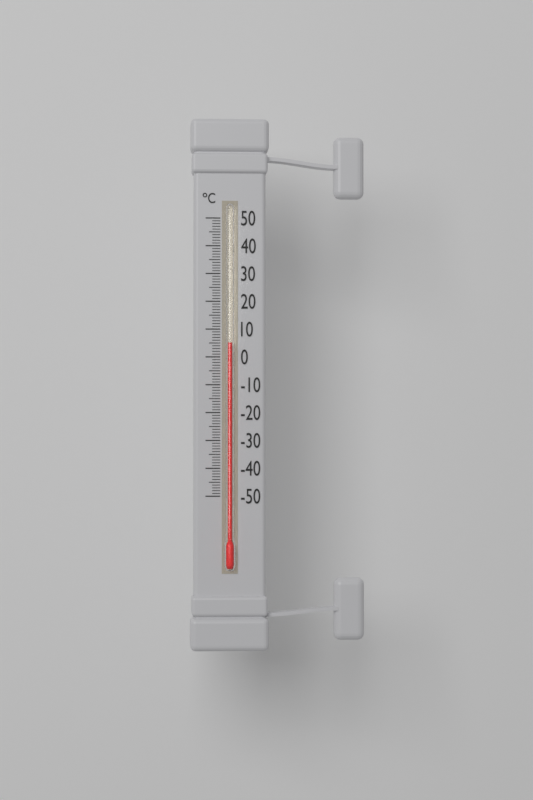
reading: 5 °C
